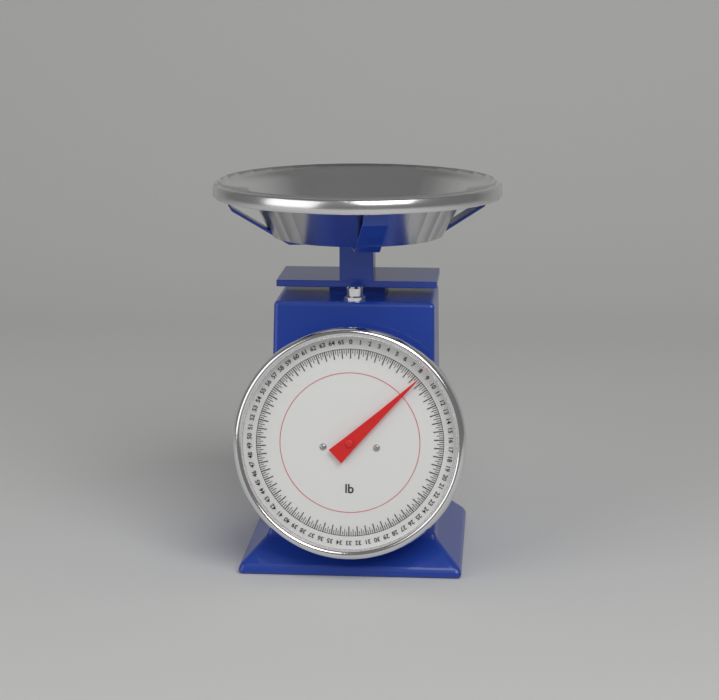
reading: 8.50 lb
